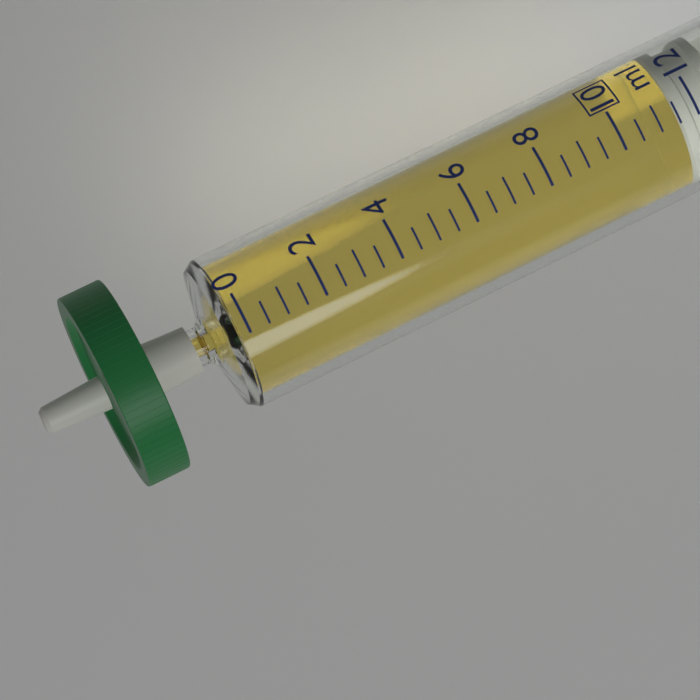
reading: 11.5 ml
